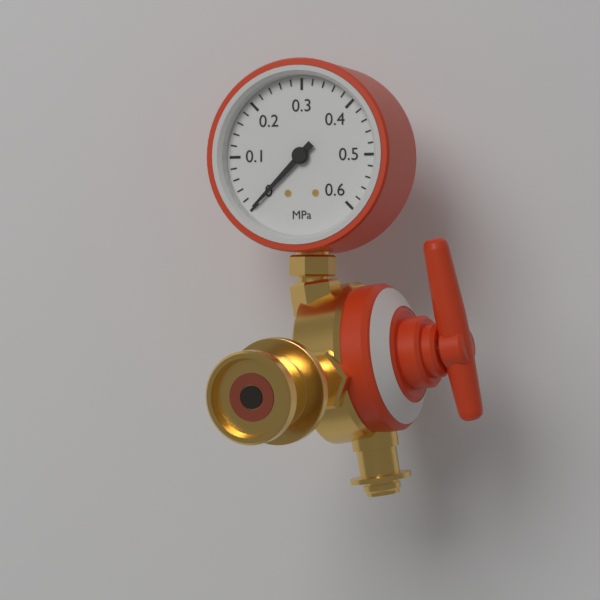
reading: 0.00 MPa
